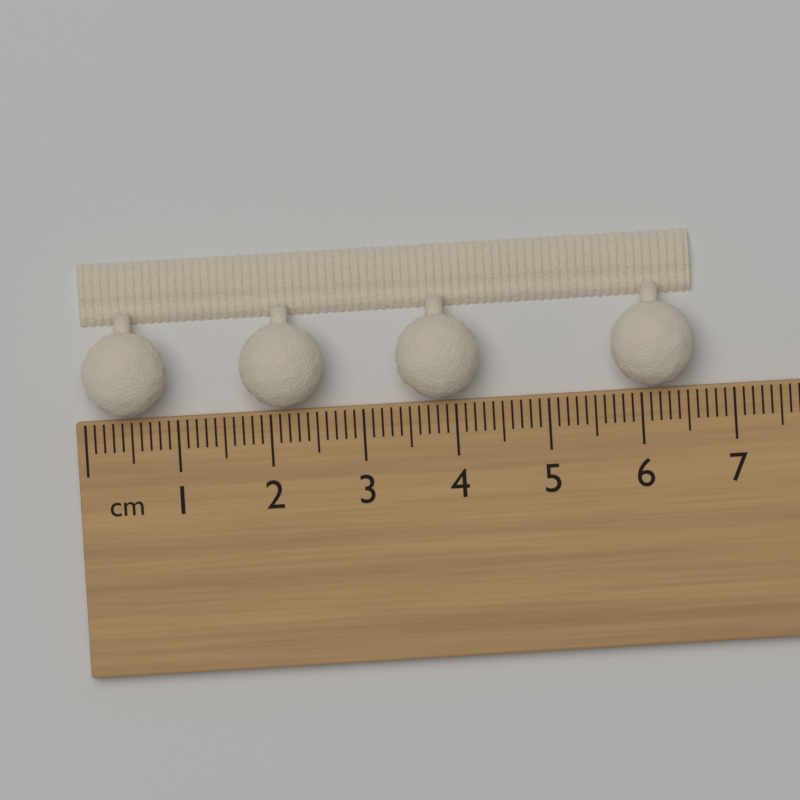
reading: 6.6 cm
